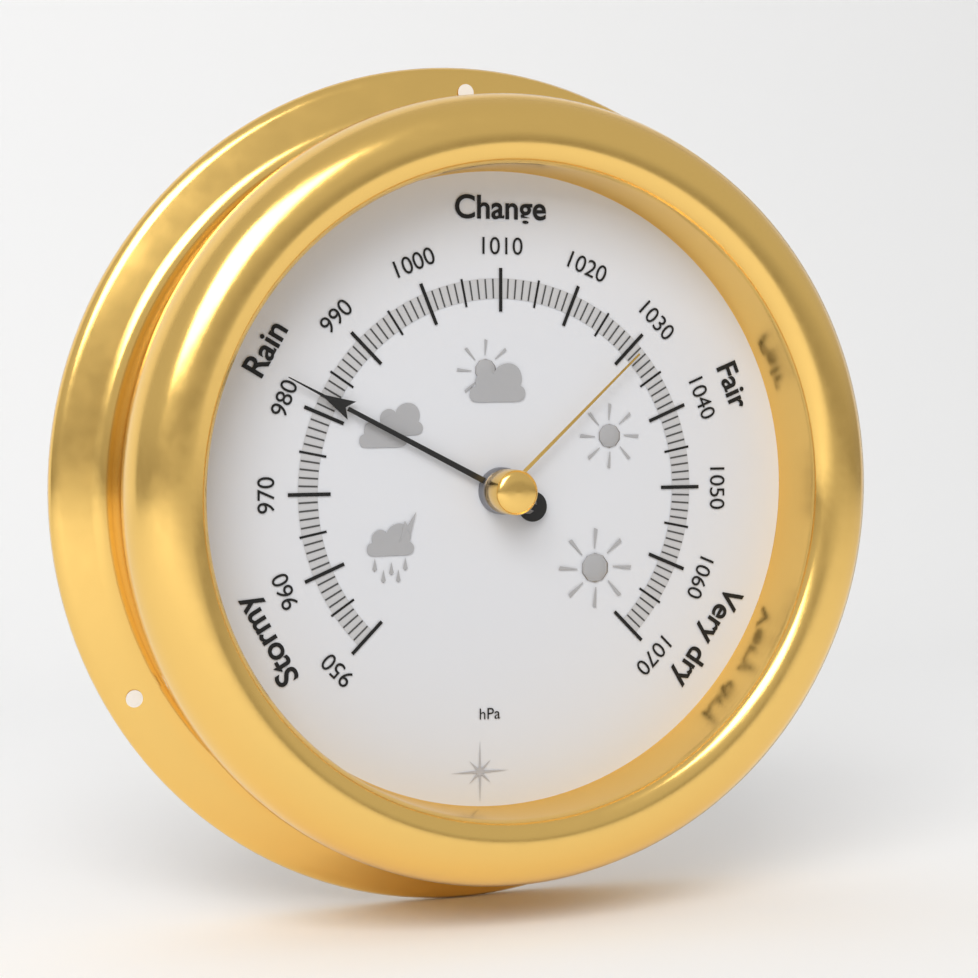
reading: 982 hPa
